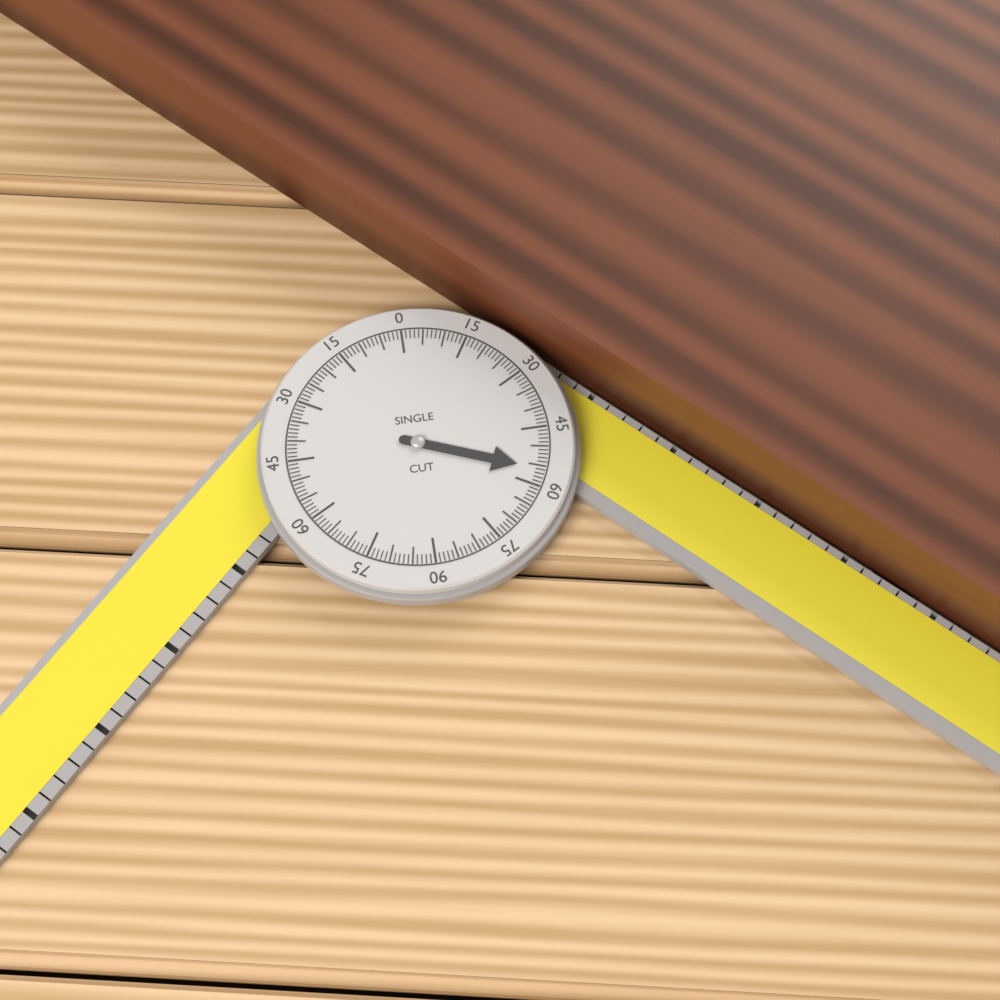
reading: 56 °
